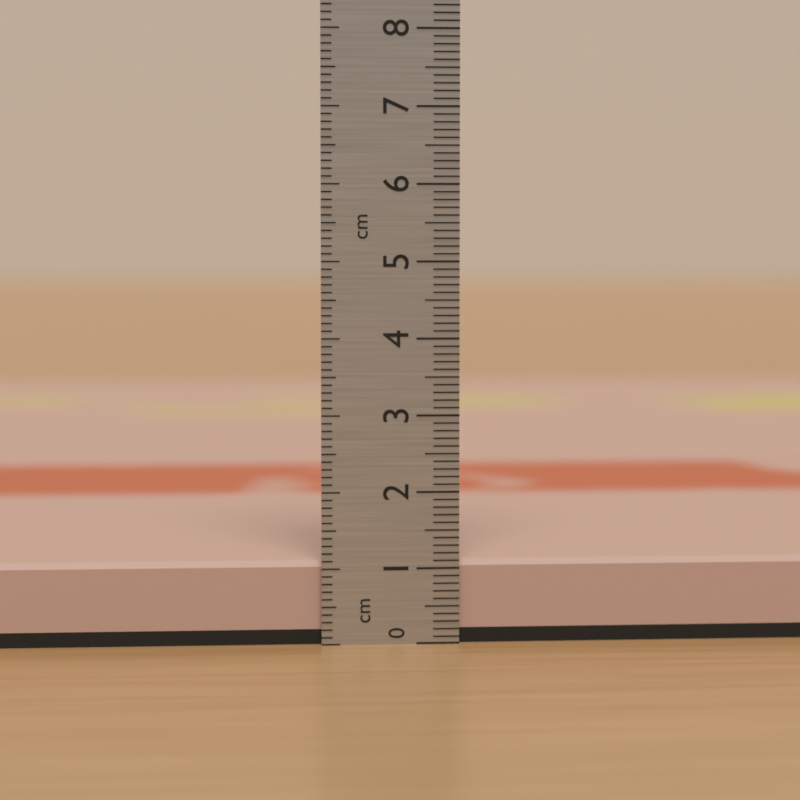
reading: 1.1 cm
